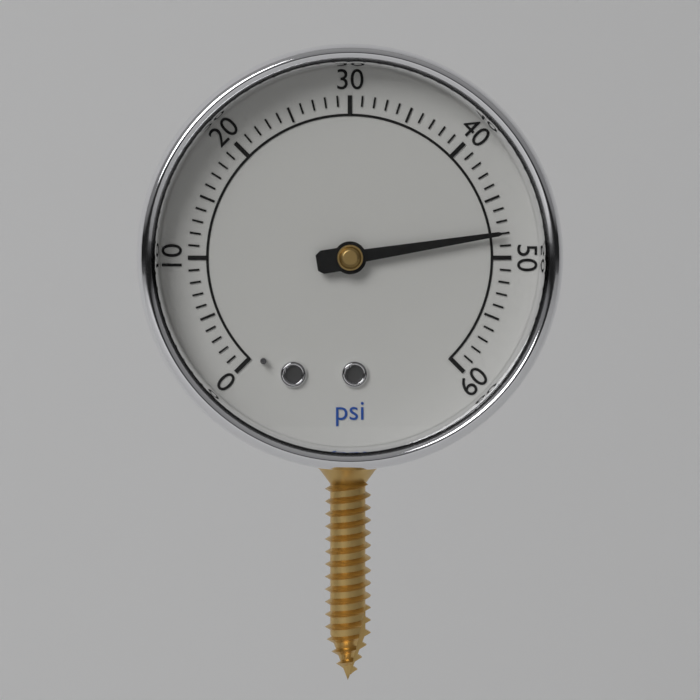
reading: 48 psi
